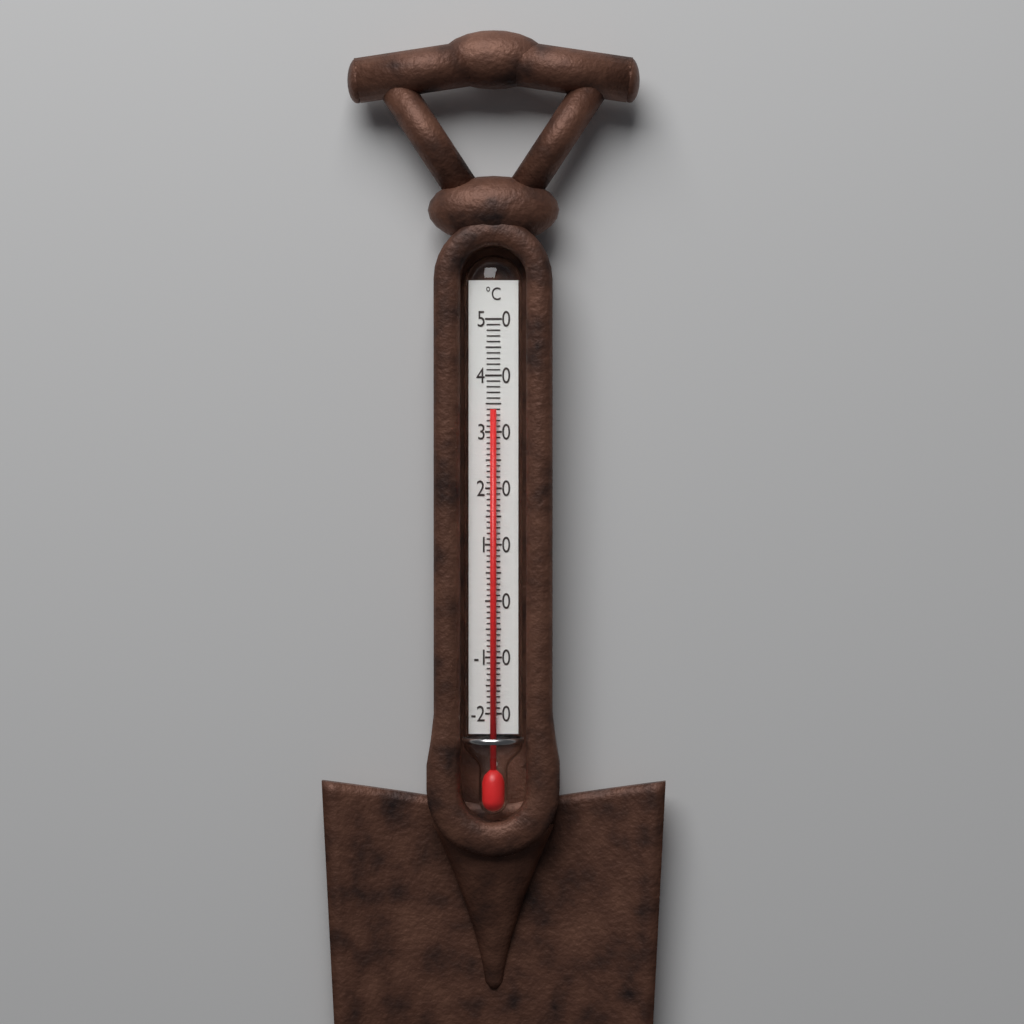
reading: 34 °C
